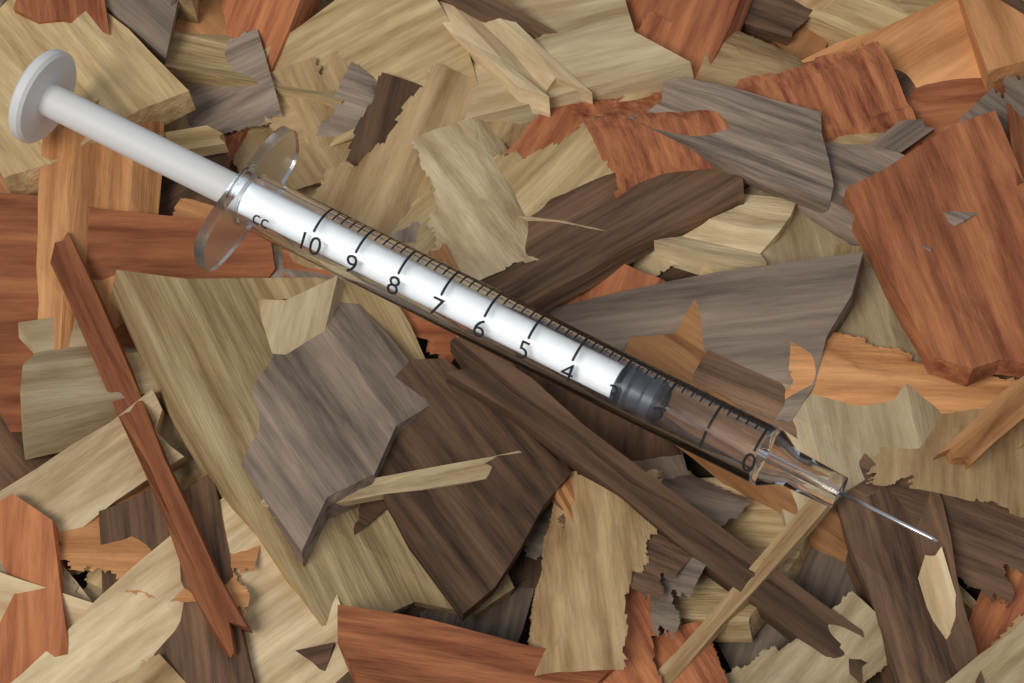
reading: 2.2 cc
